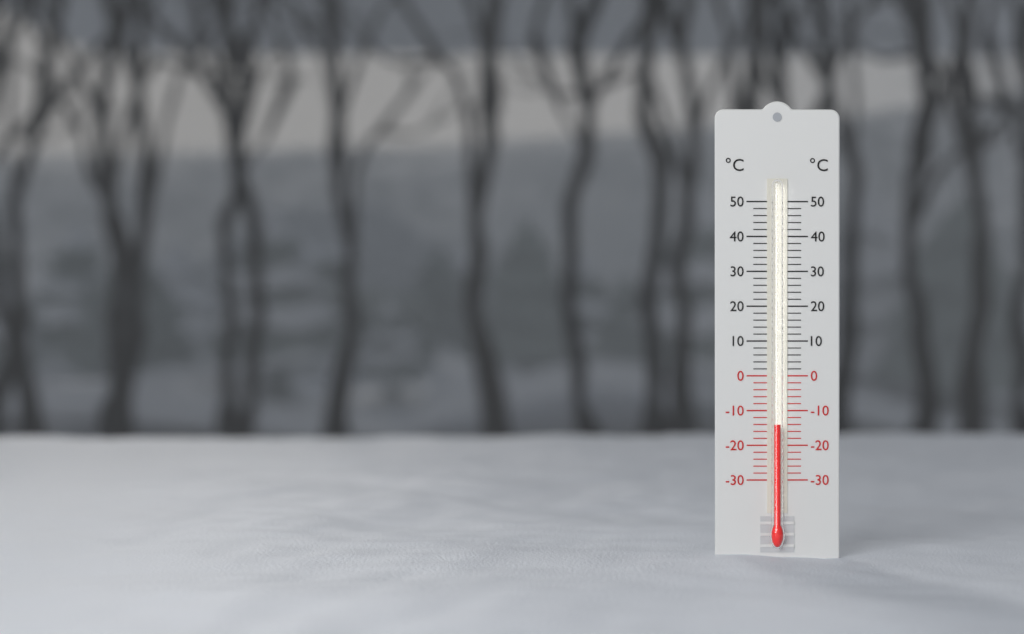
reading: -14 °C
